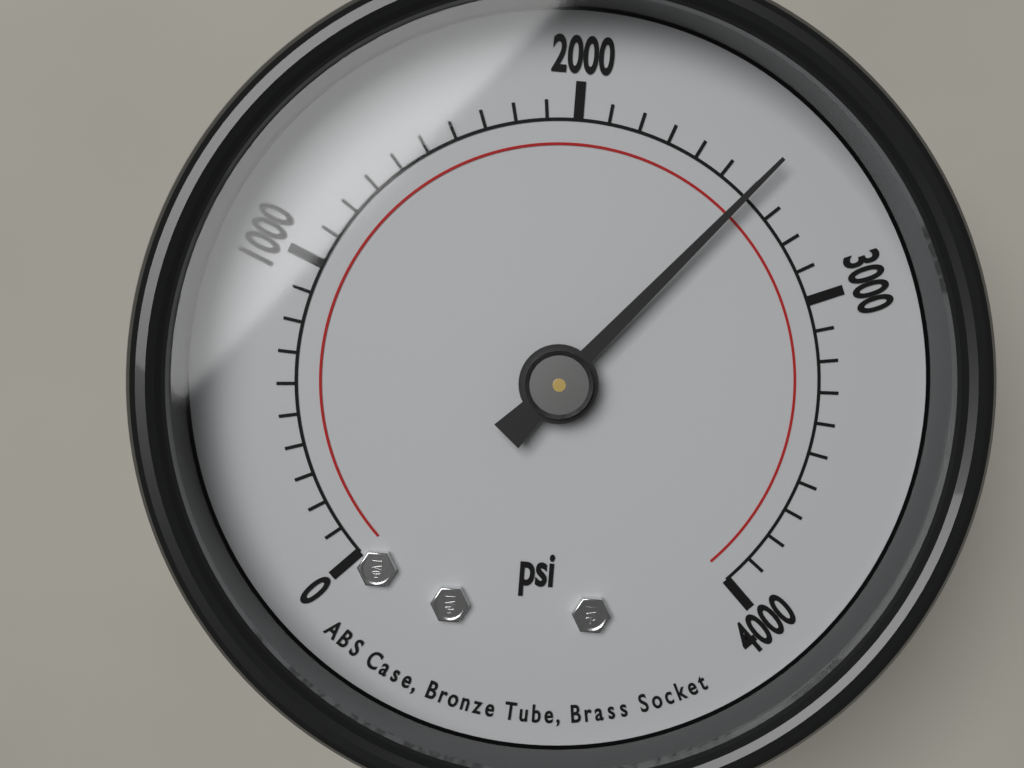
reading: 2600 psi
